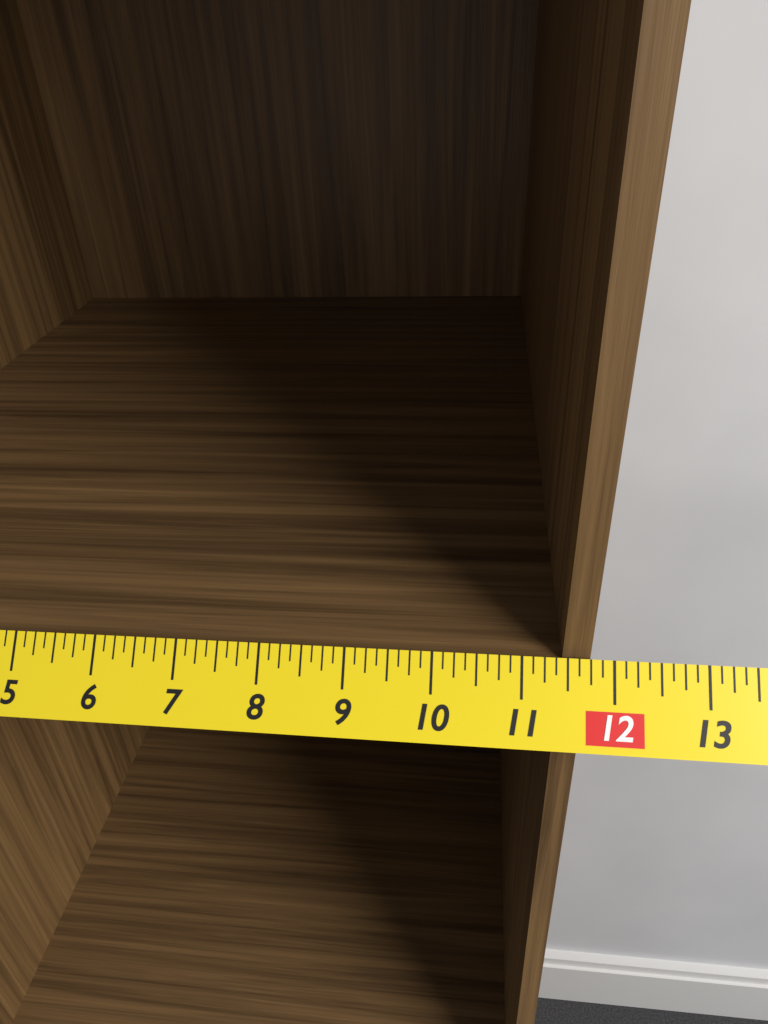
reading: 11.750 in
